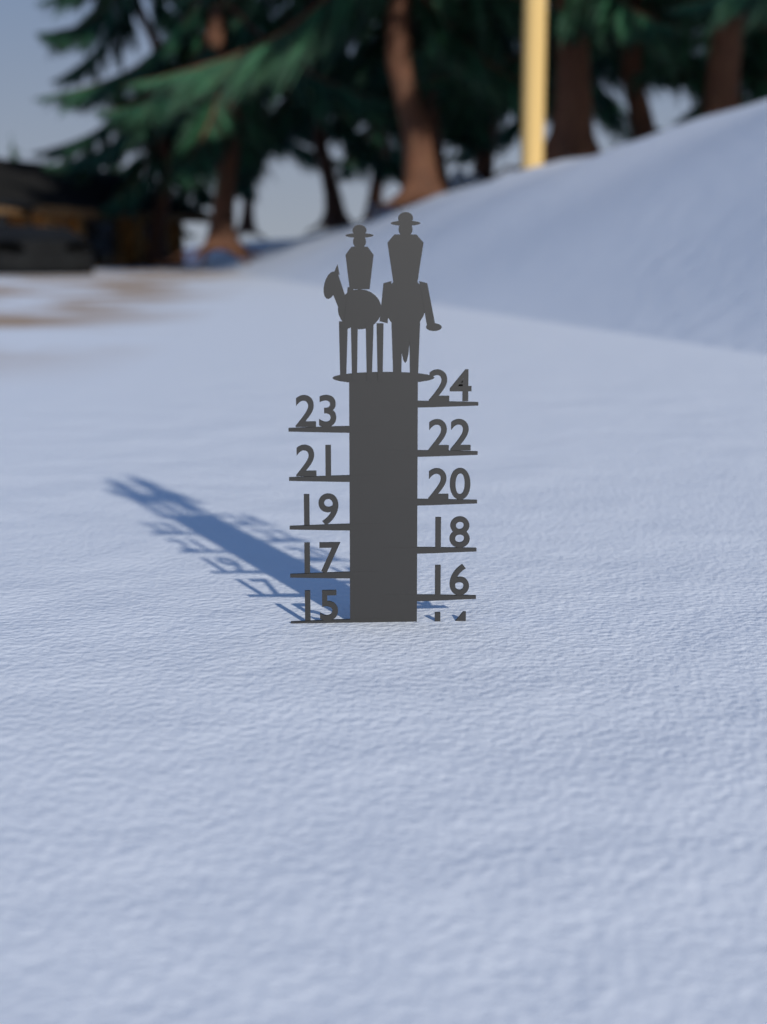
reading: 15 (no unit)
